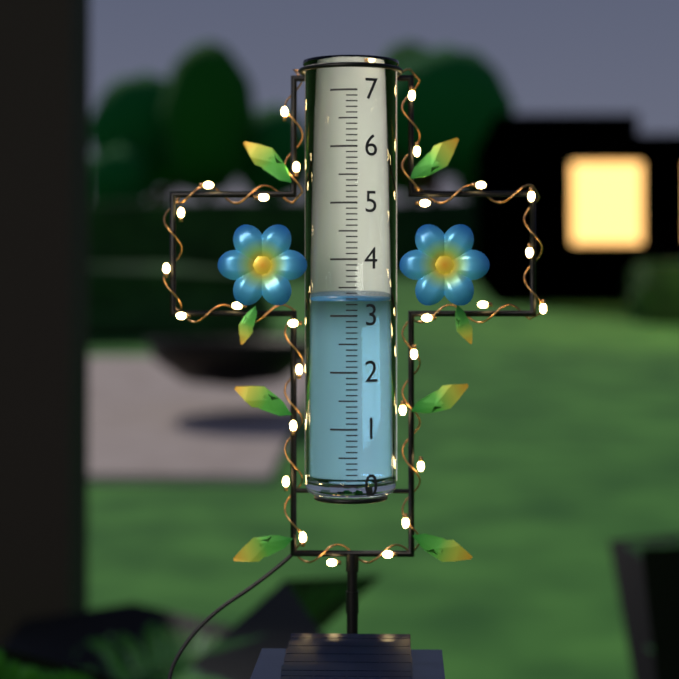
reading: 3.3 (no unit)
